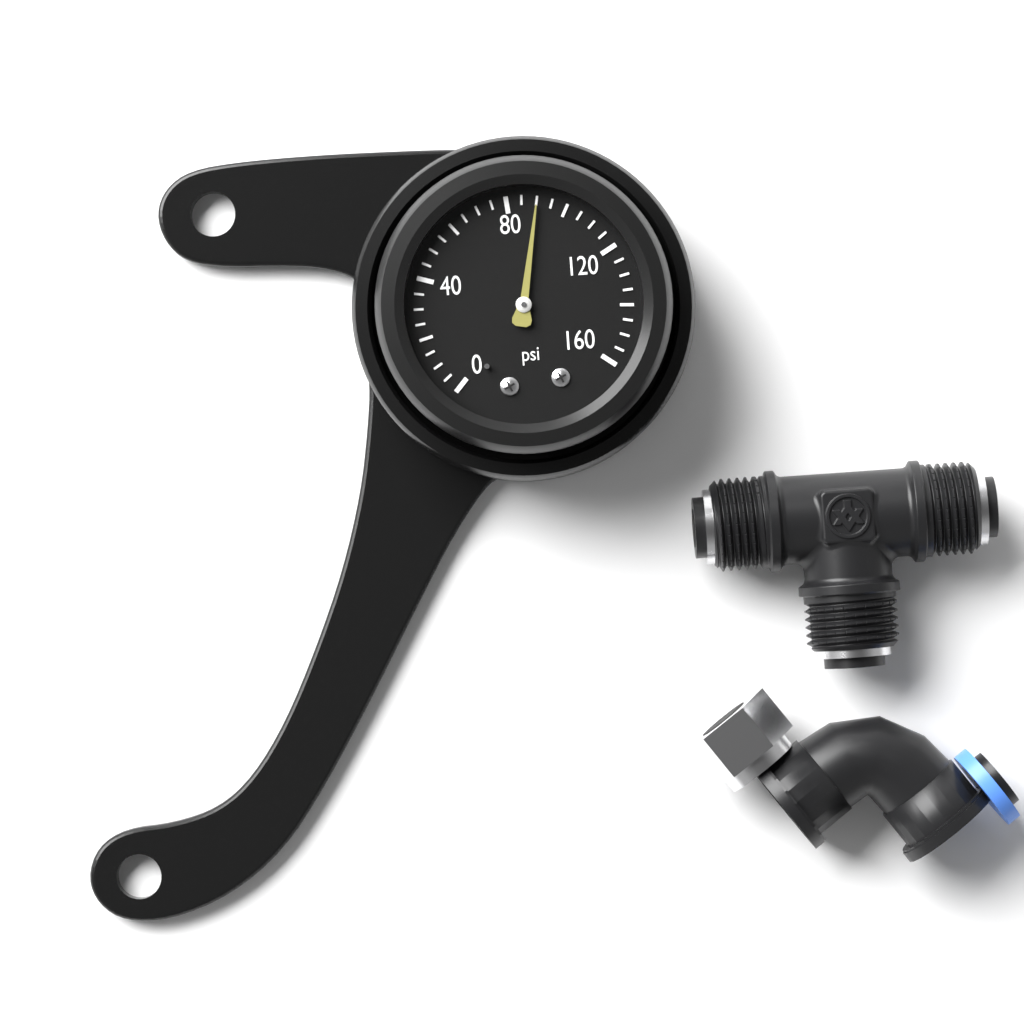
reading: 90 psi
